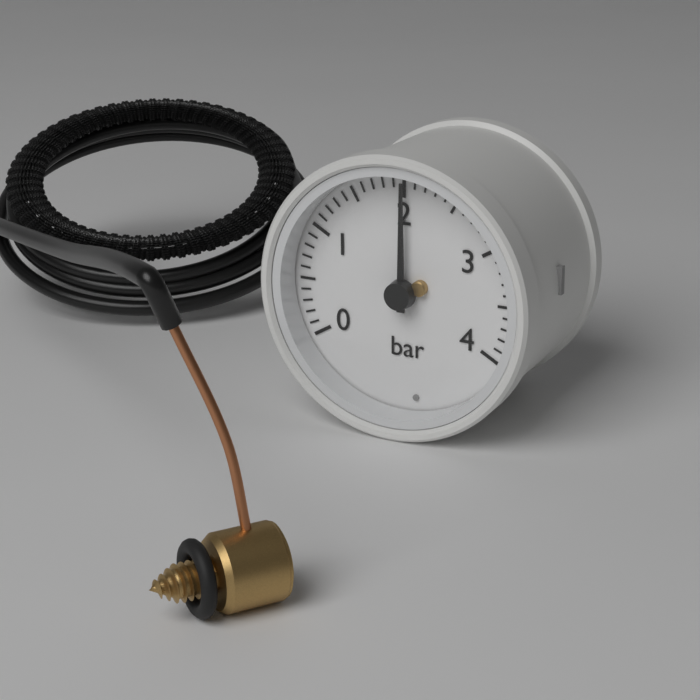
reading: 2.0 bar
